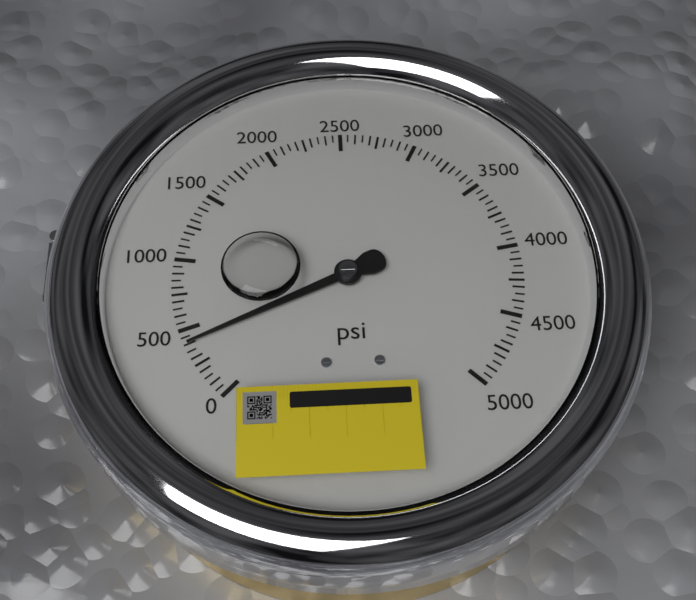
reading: 400 psi
